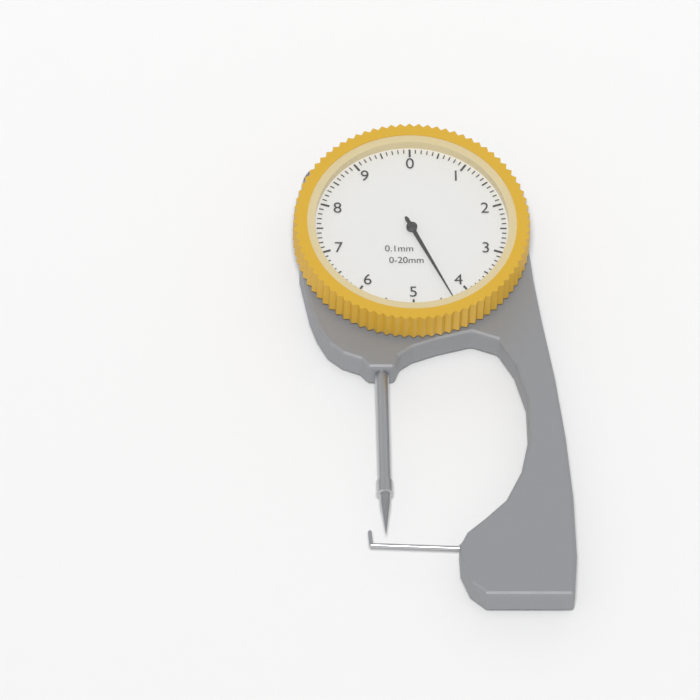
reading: 4.3 mm
